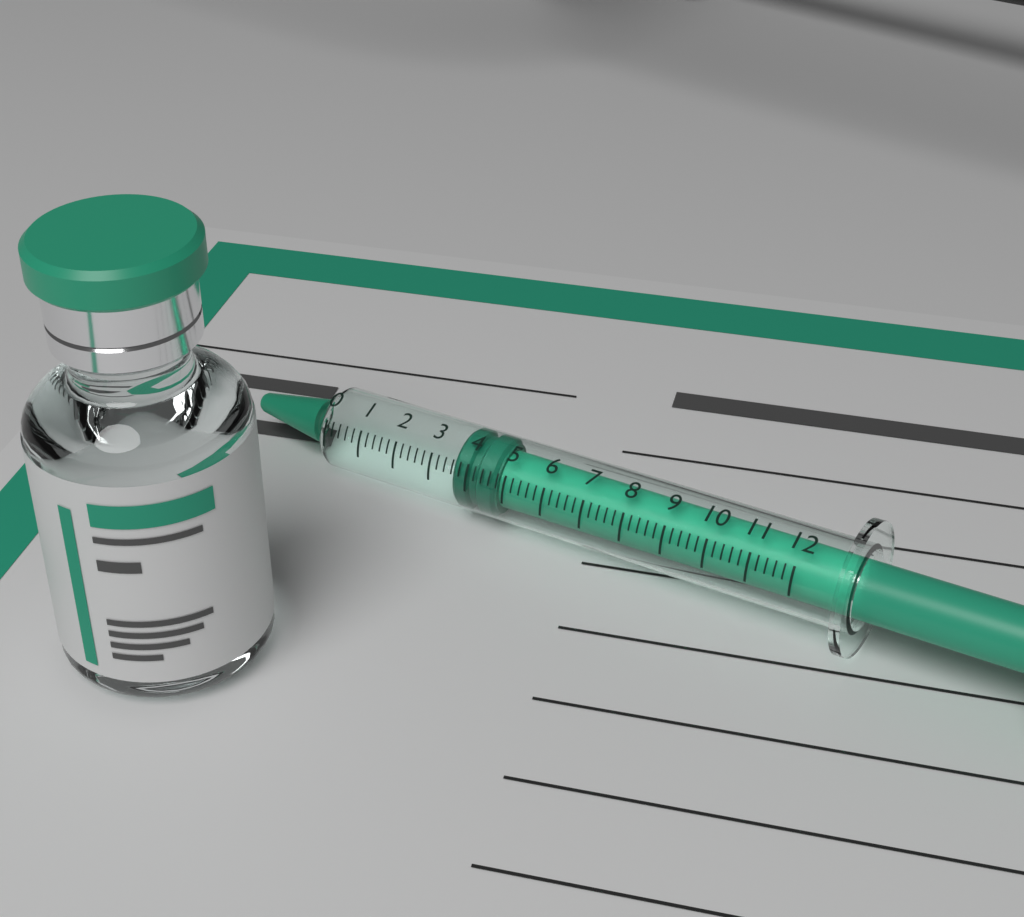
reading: 3.6 (no unit)
